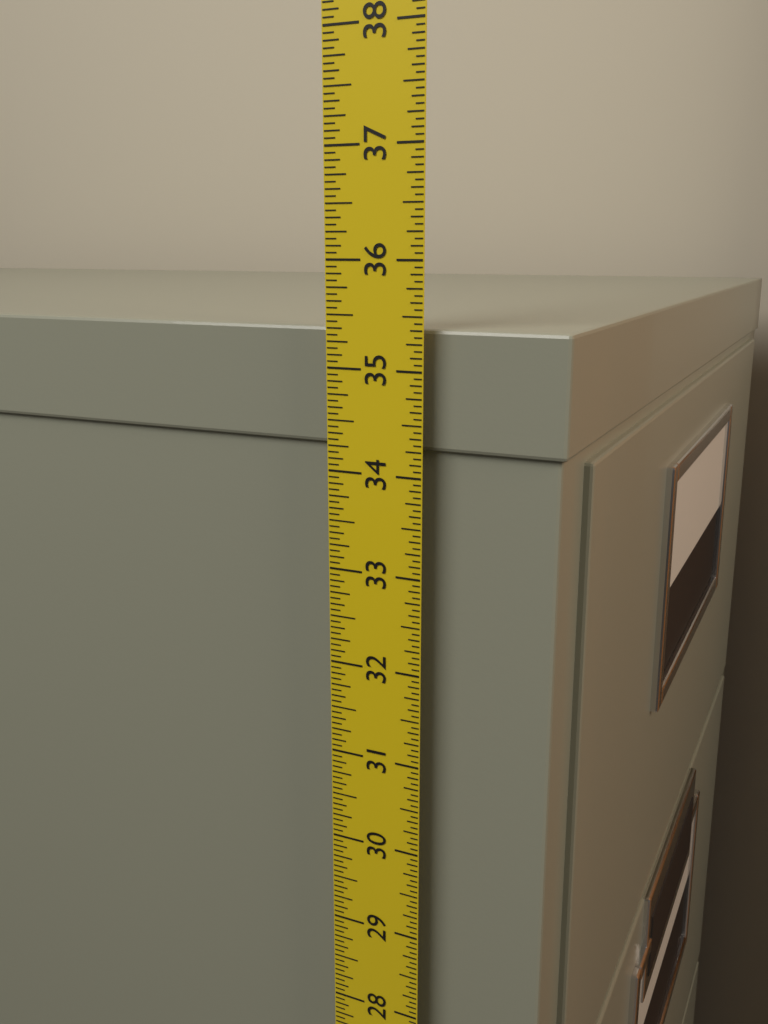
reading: 35.3750 in
